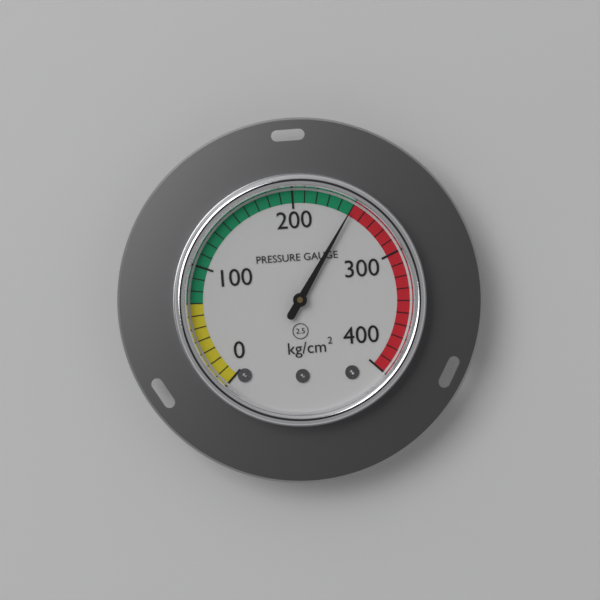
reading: 250 kg/cm²
